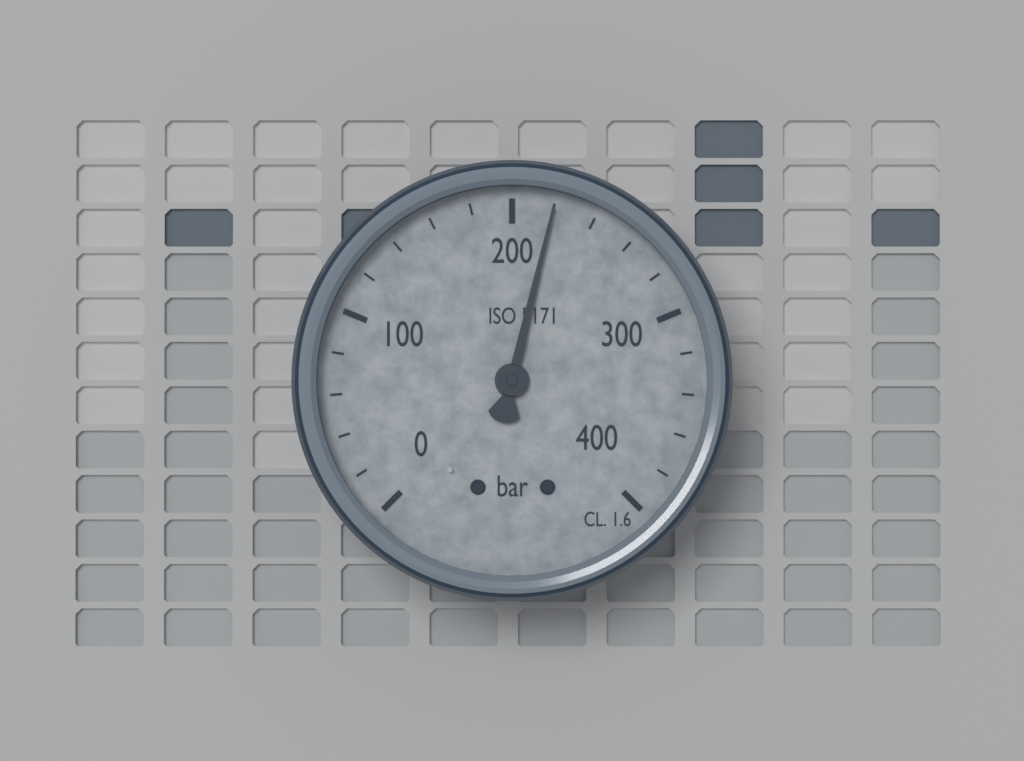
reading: 220 bar
